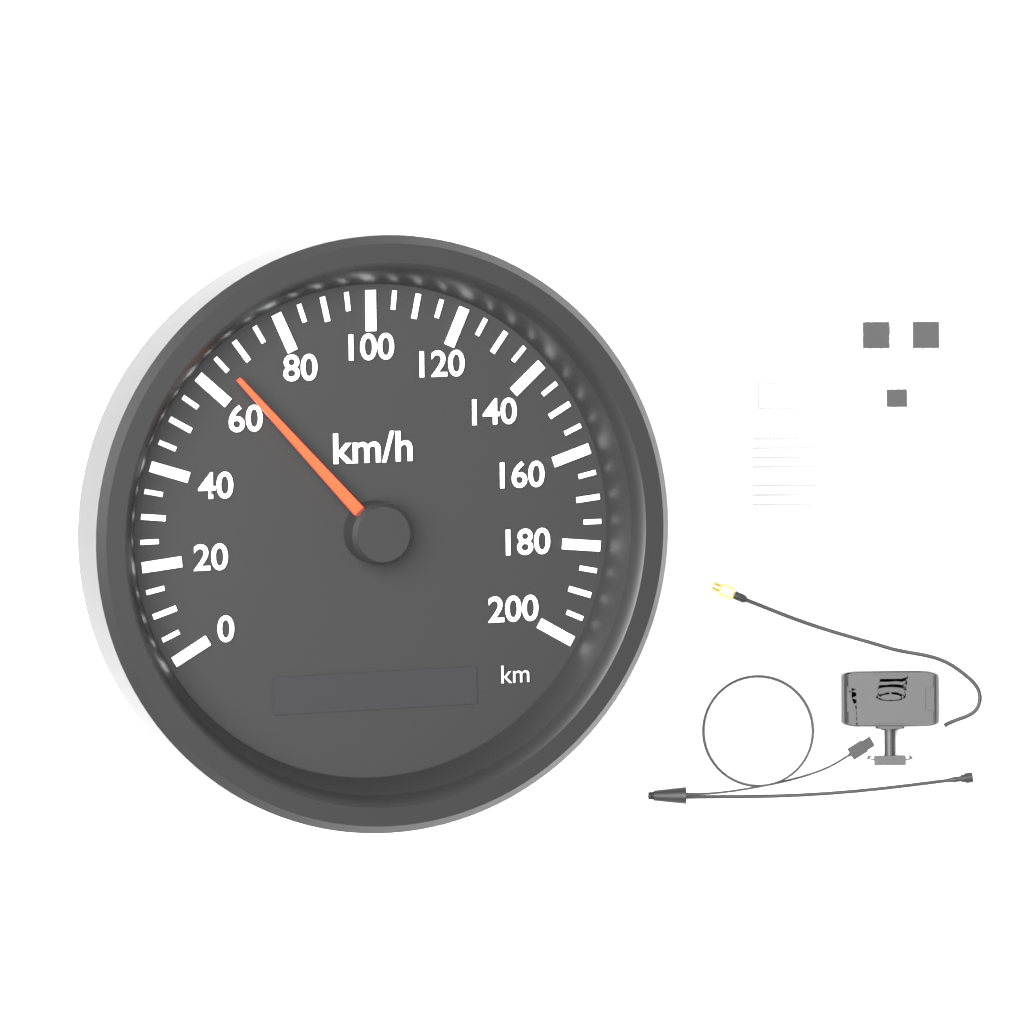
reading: 65 km/h
